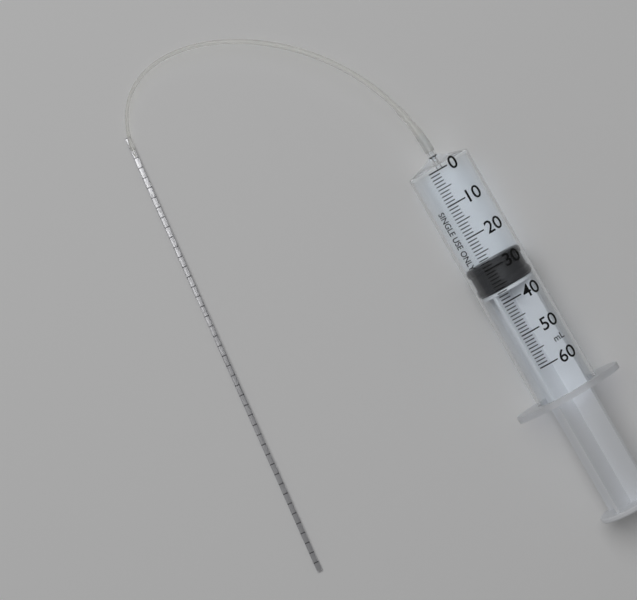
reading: 28 ml
